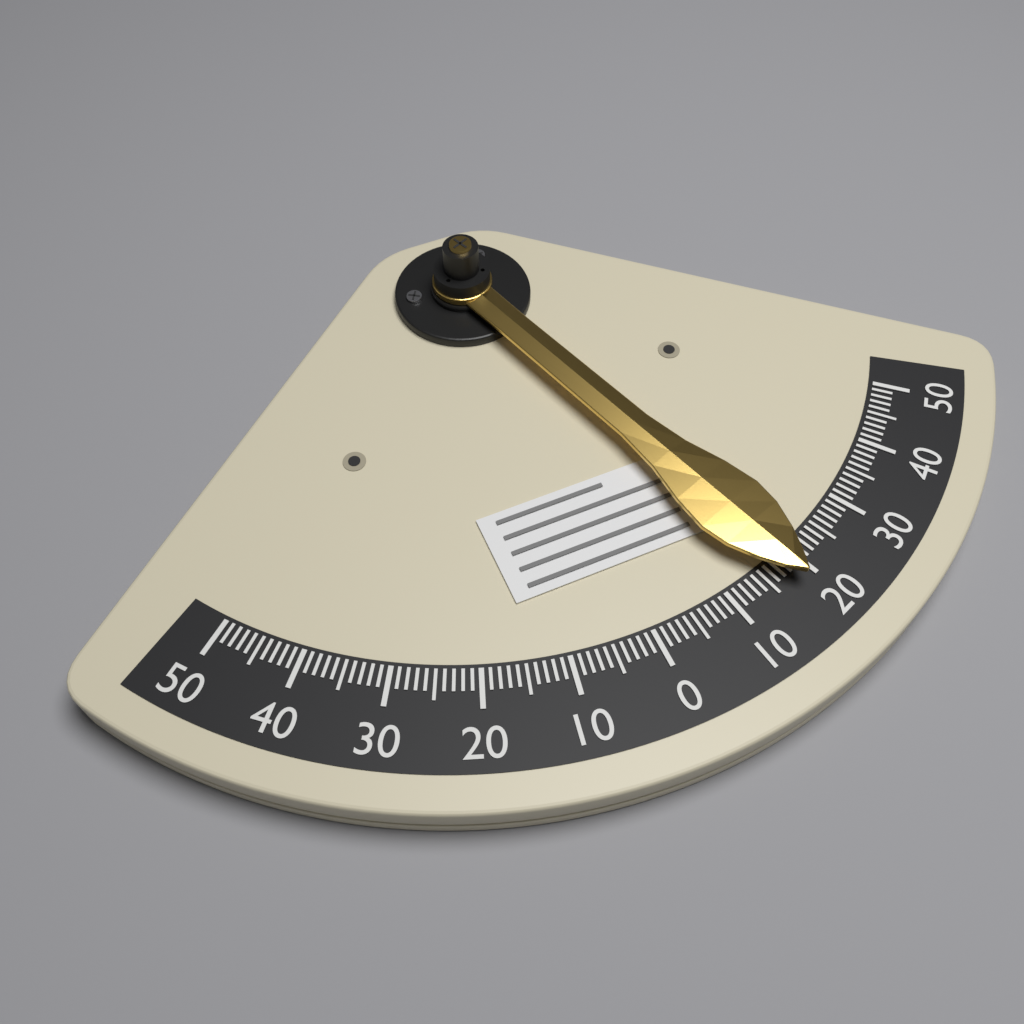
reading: -18 (no unit)
